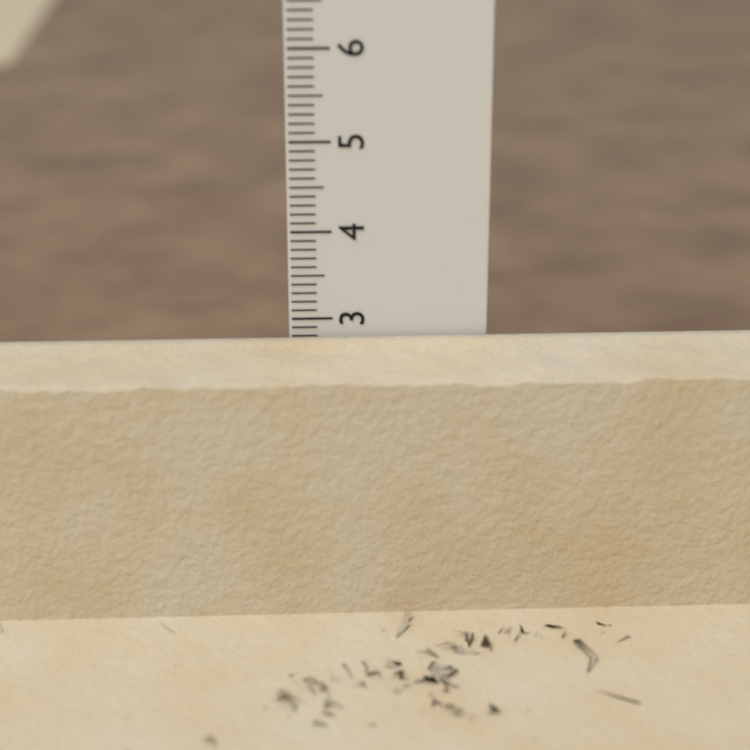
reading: 2.8 cm
